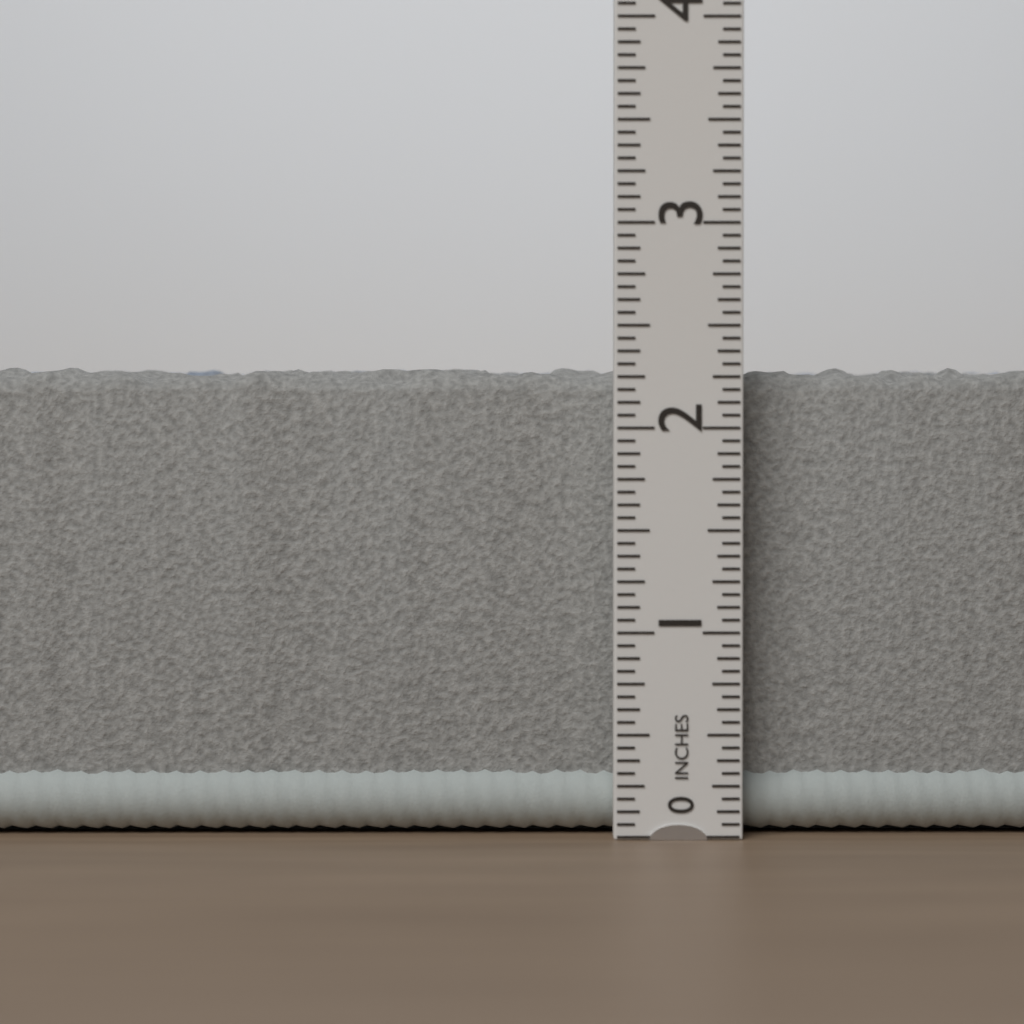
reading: 2.3125 in
